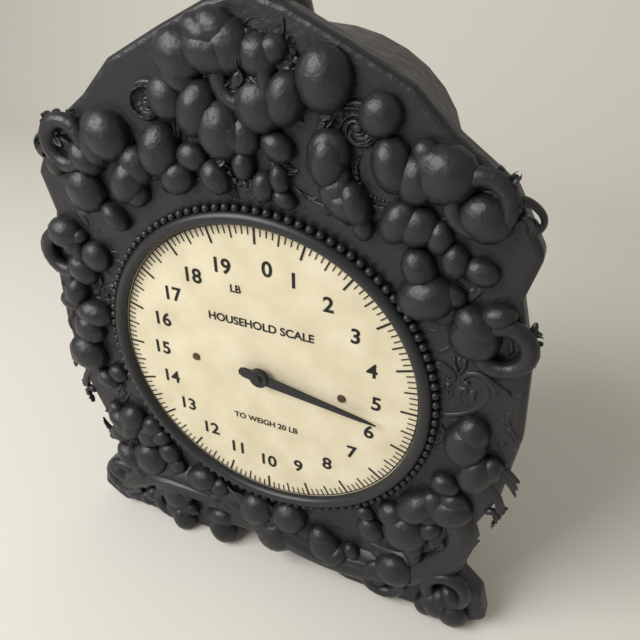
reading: 5.500 lb
